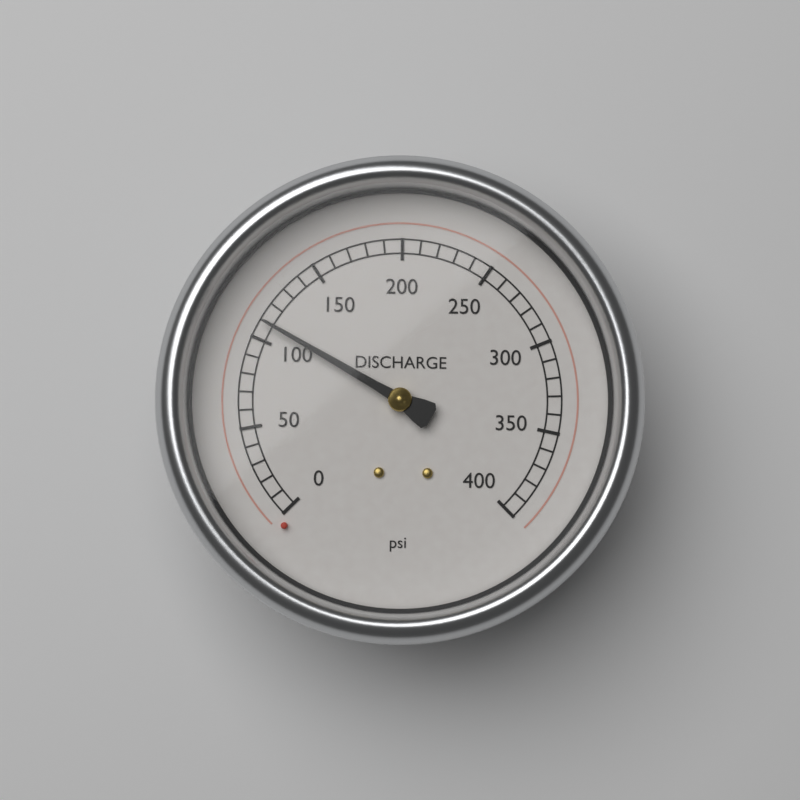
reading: 110 psi
